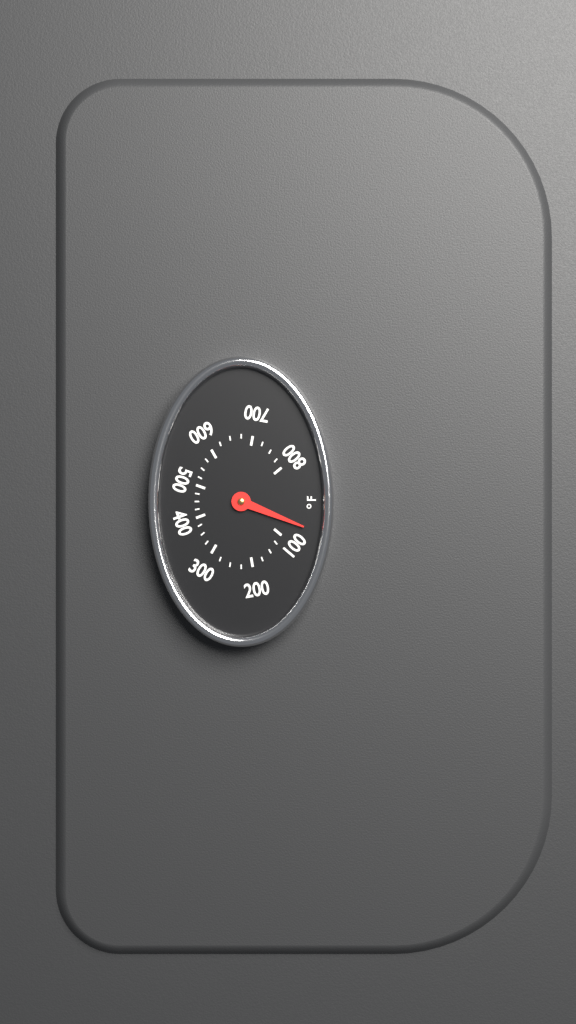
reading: 55 °F
